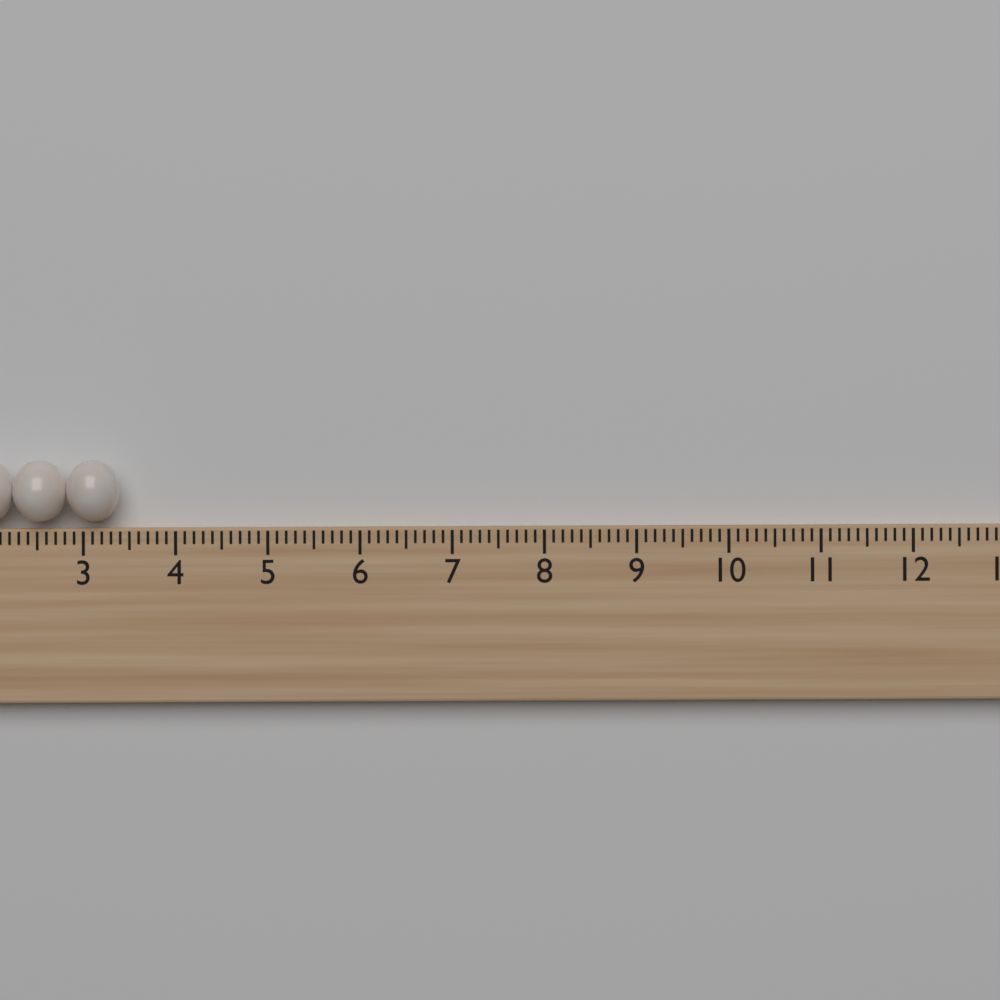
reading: 3.4 (no unit)
